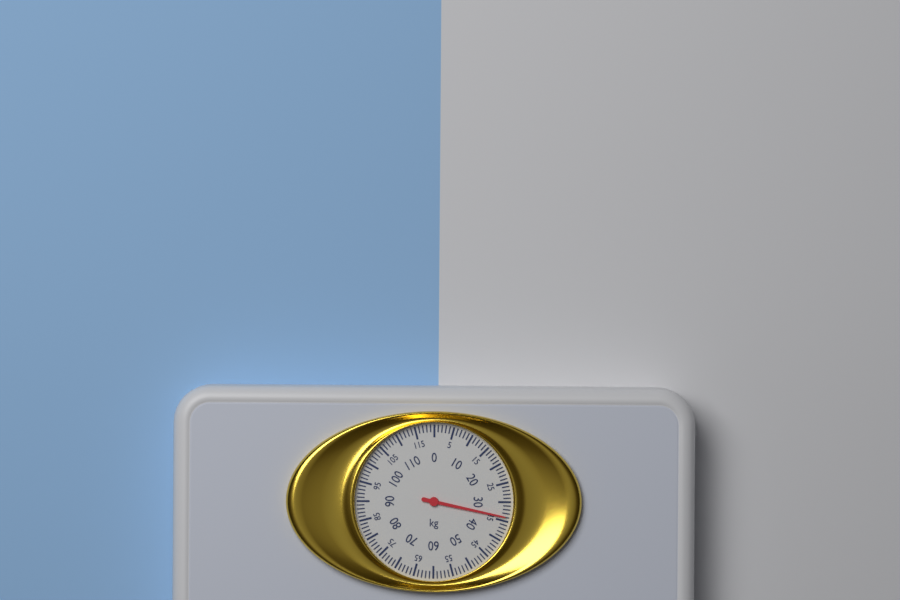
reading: 34 kg
